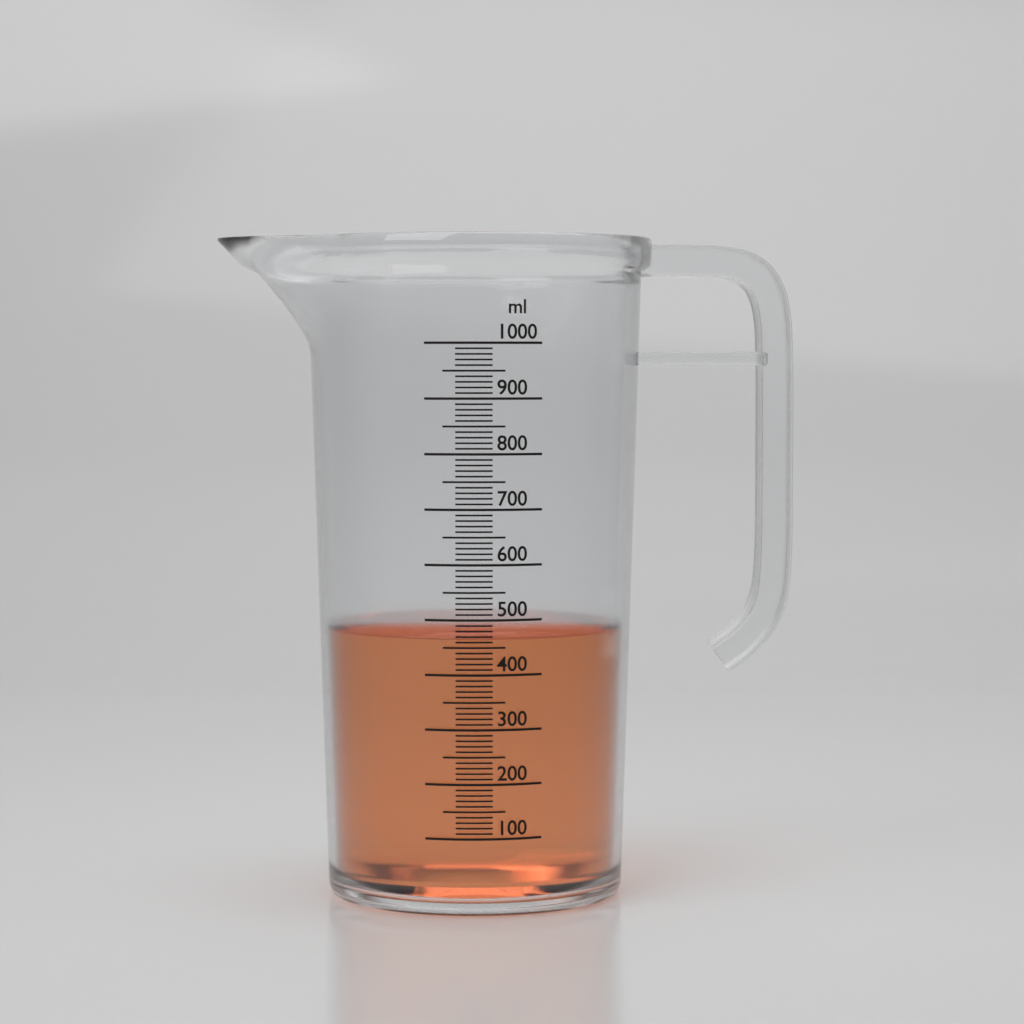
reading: 470 ml
